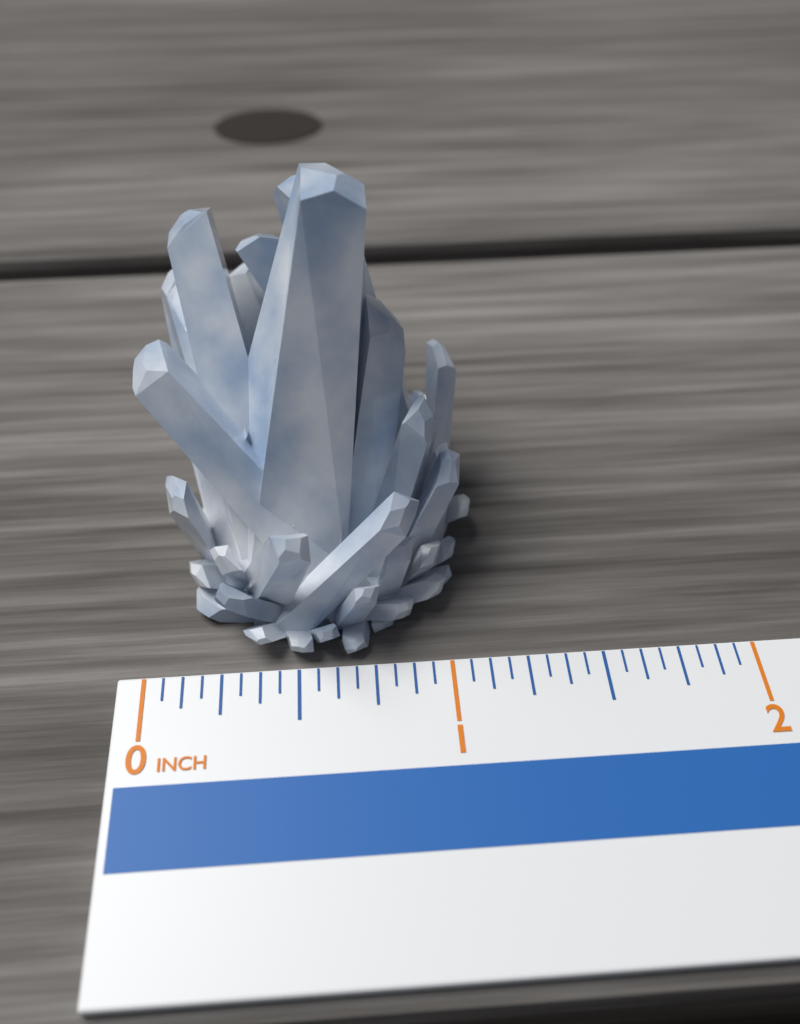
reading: 1.1250 in
